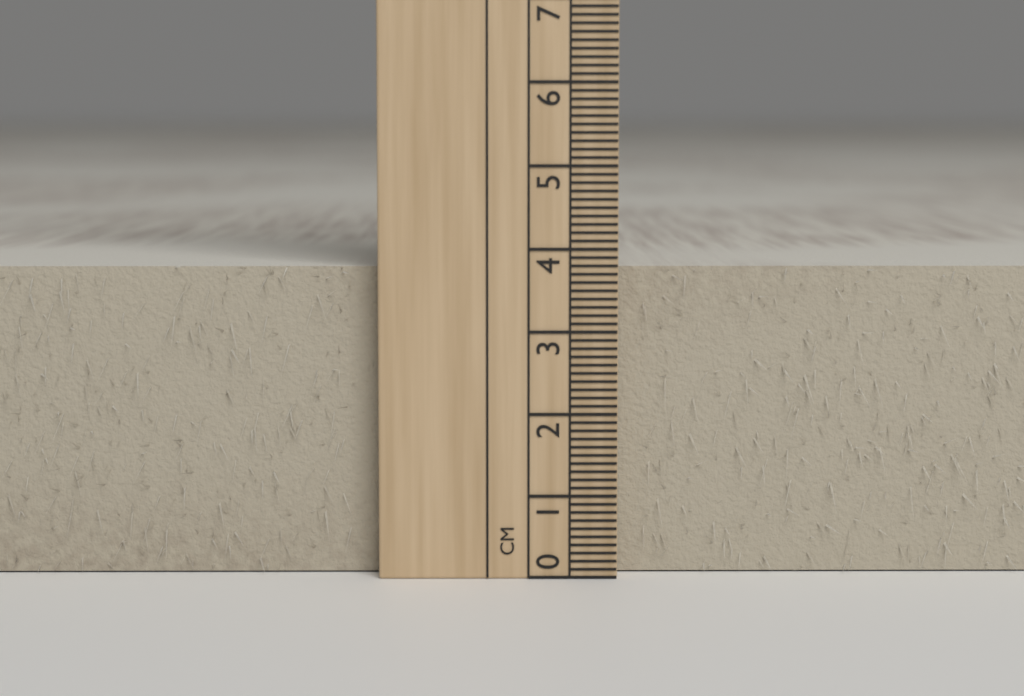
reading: 3.8 cm
